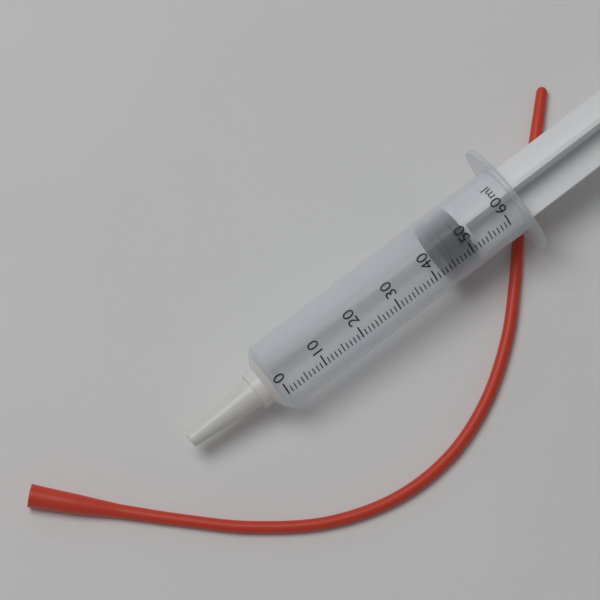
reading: 44 ml
